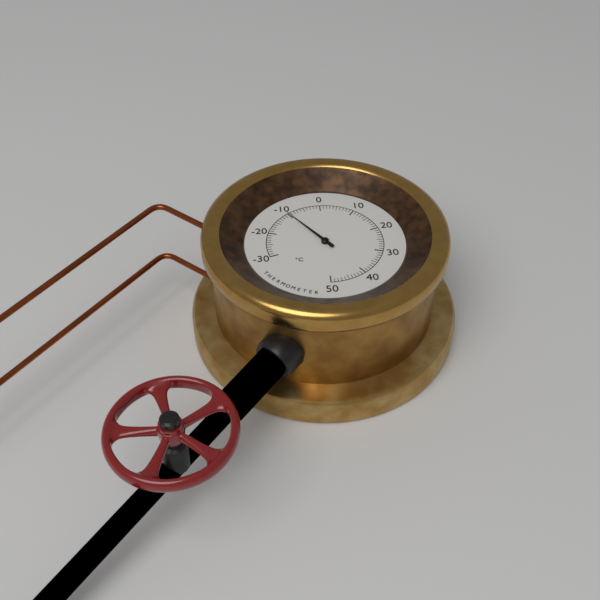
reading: -10 °C
